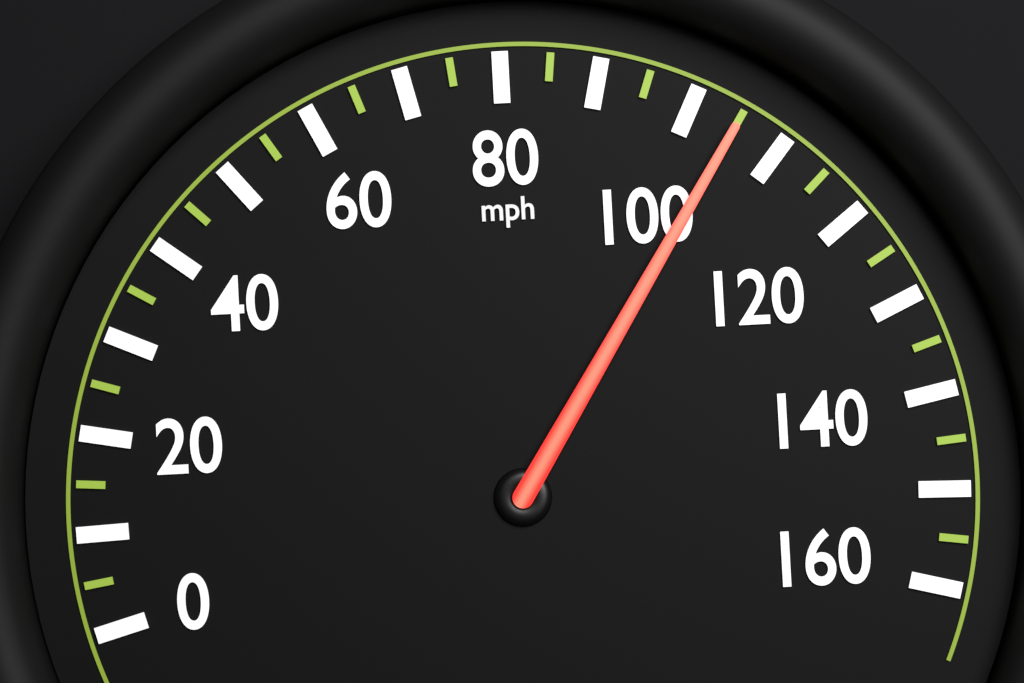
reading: 105 mph
